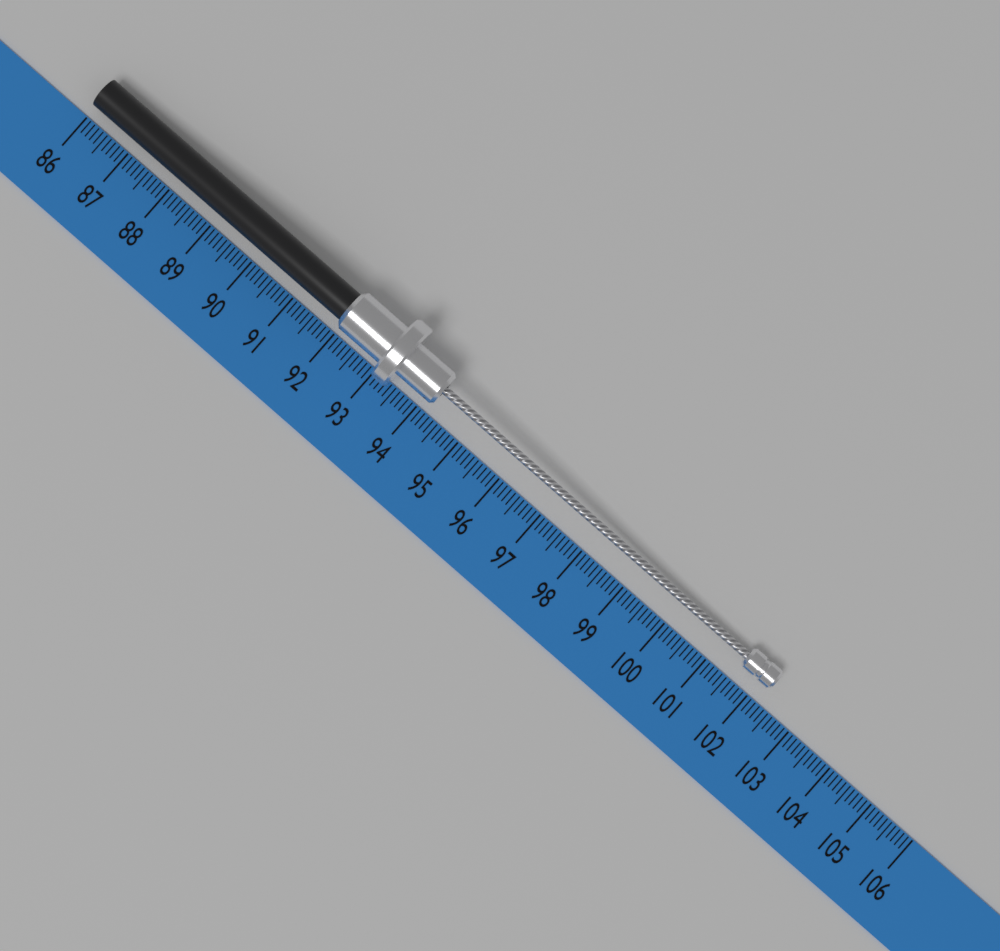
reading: 102.2 (no unit)
